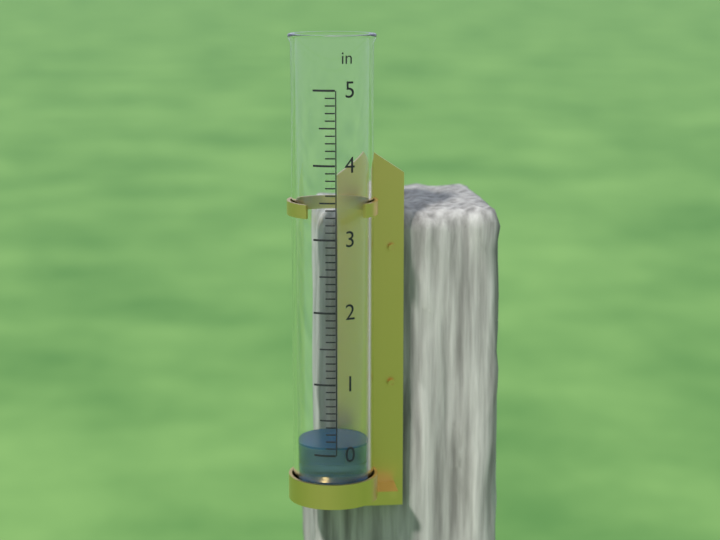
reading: 0.1 in
